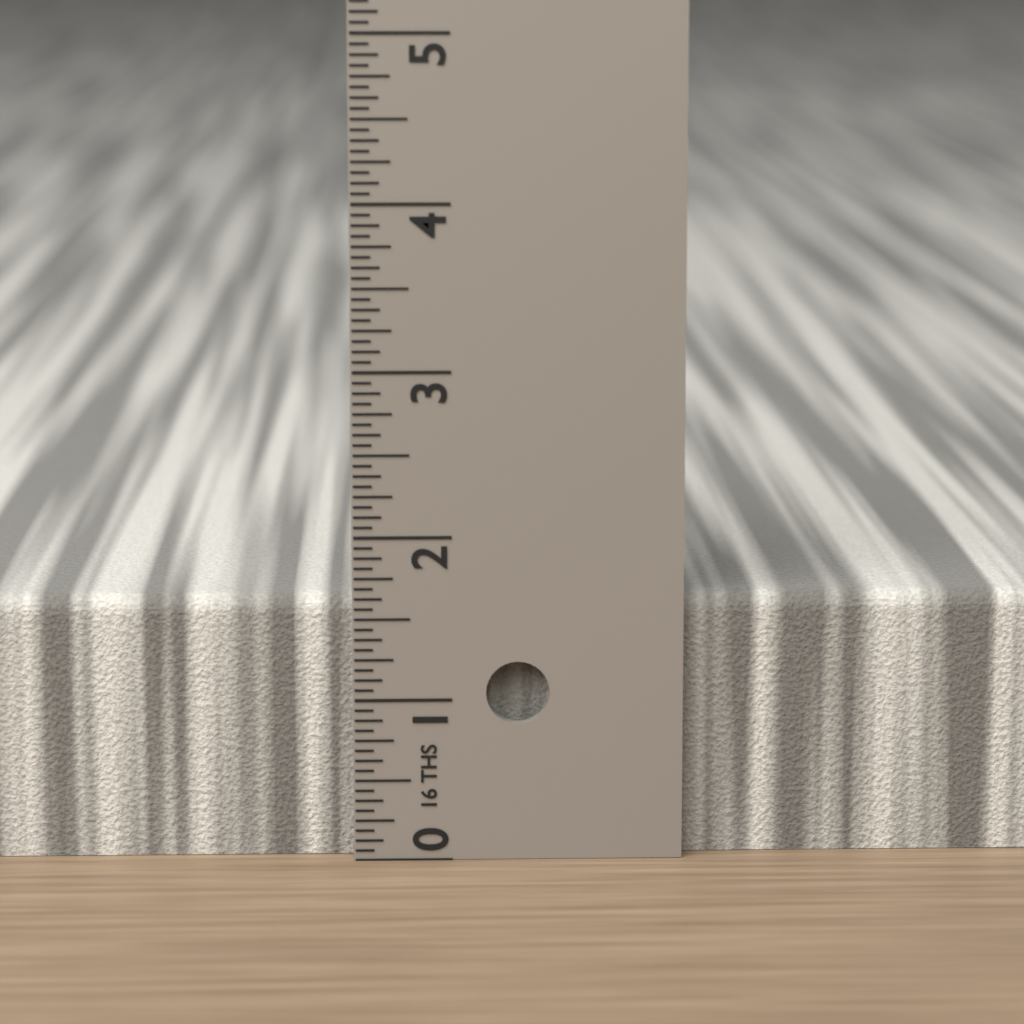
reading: 1.6250 in
